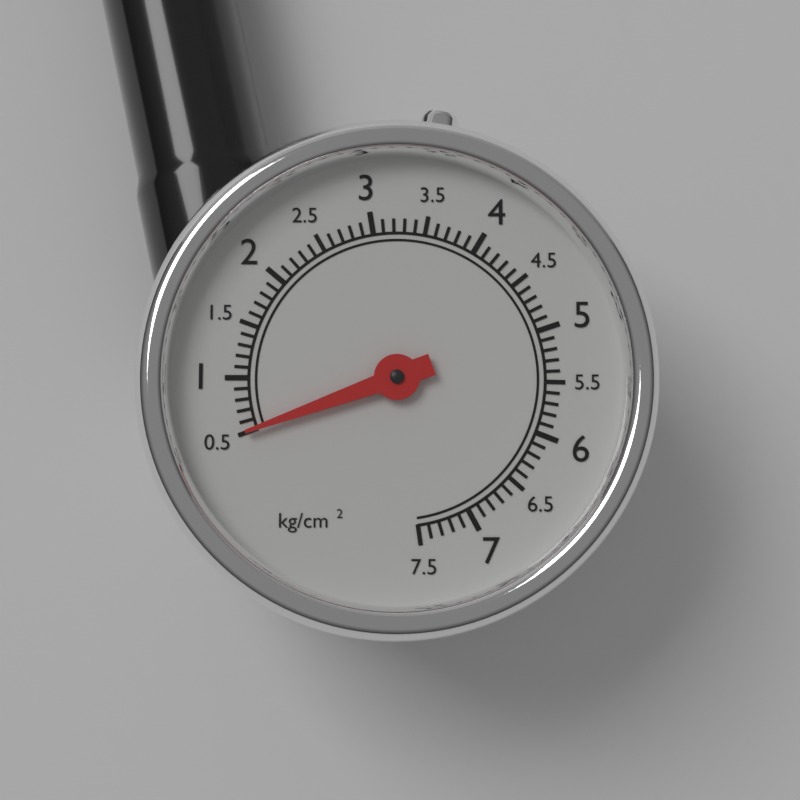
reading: 0.5 kg/cm²
